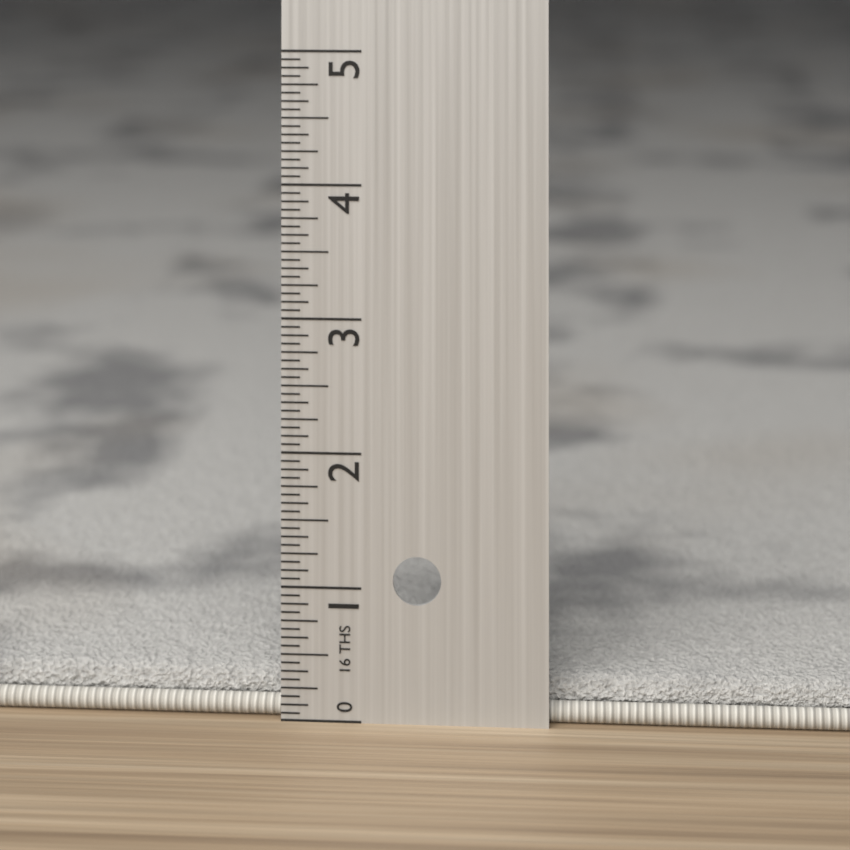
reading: 0.3125 in
